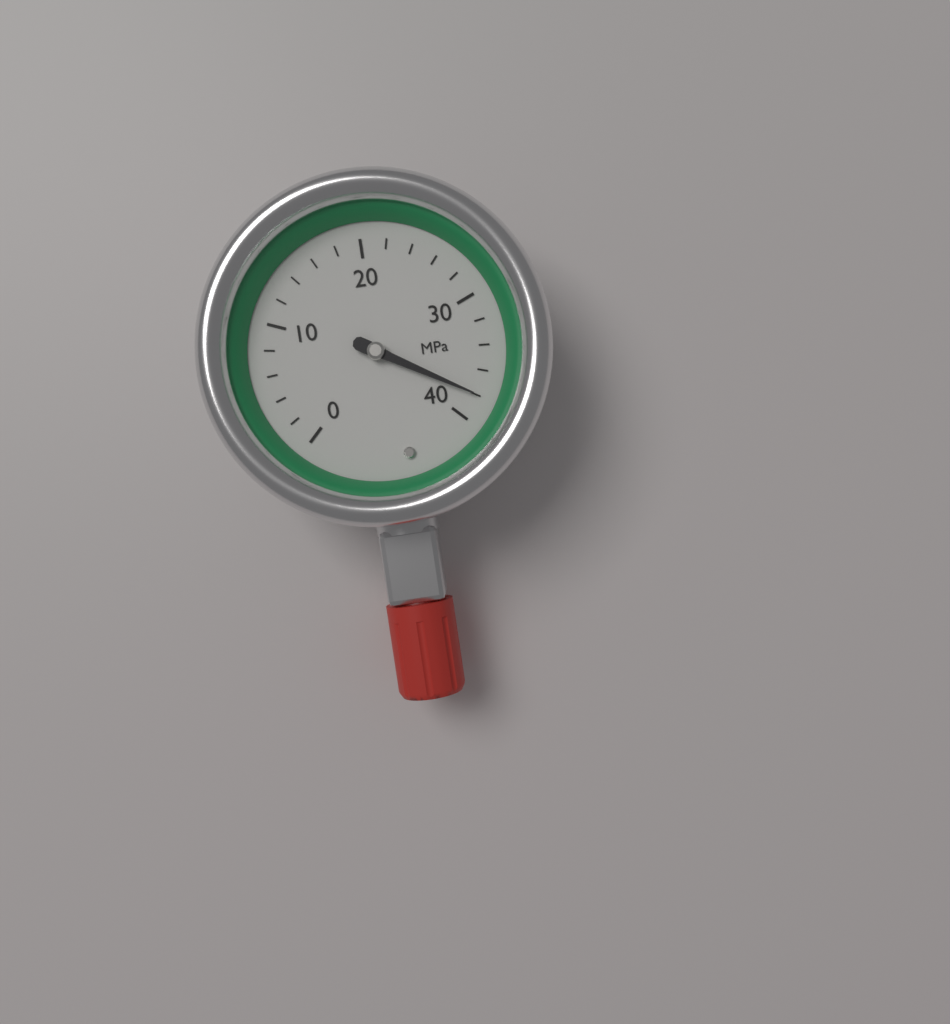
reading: 38 MPa
